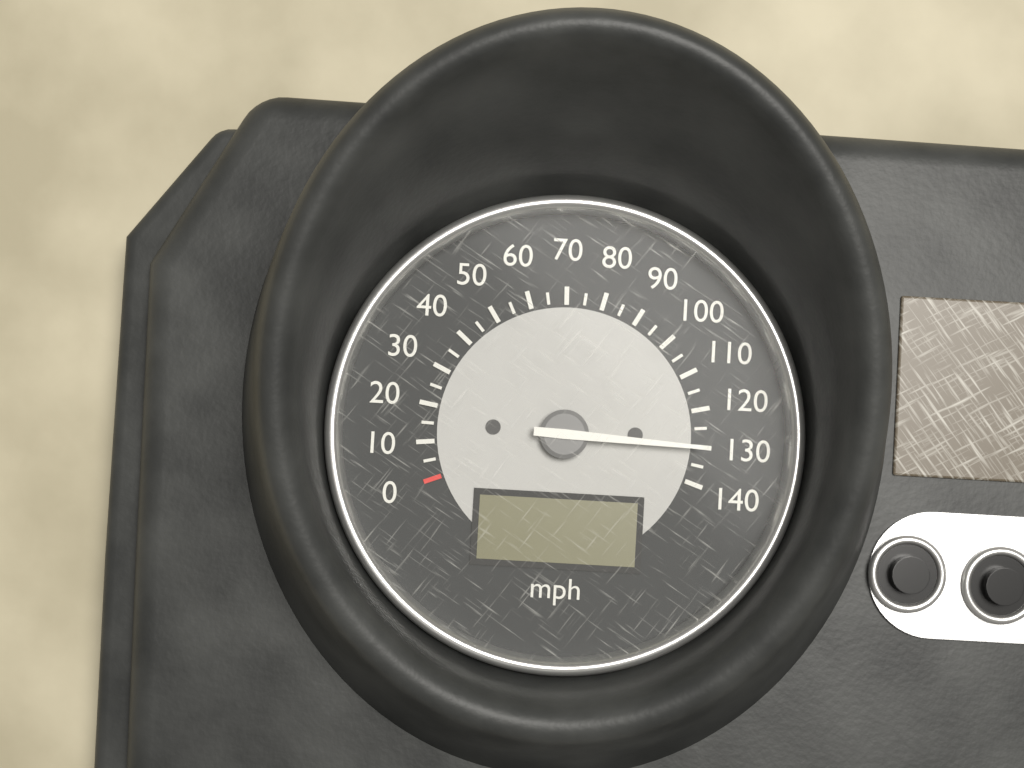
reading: 130 mph
